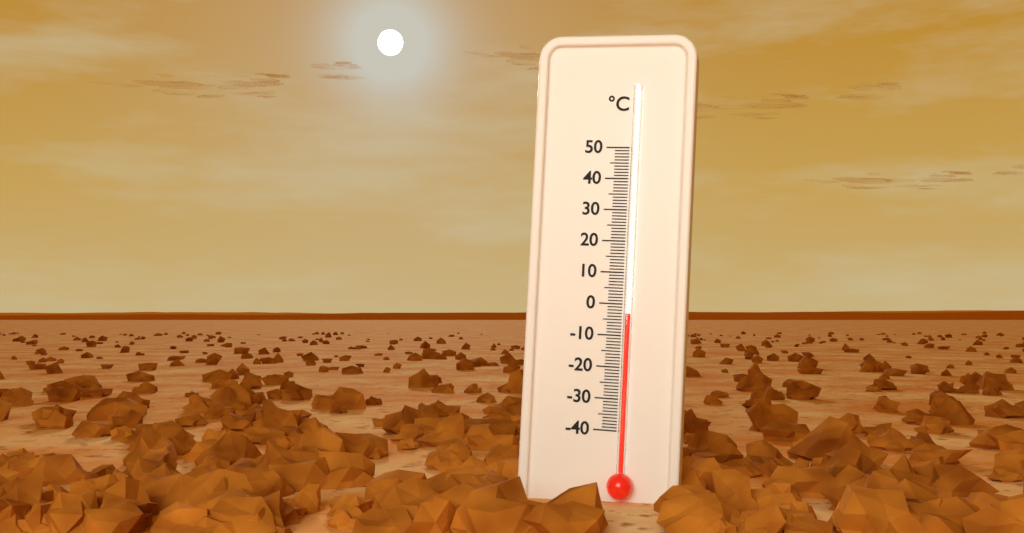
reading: -3 °C
